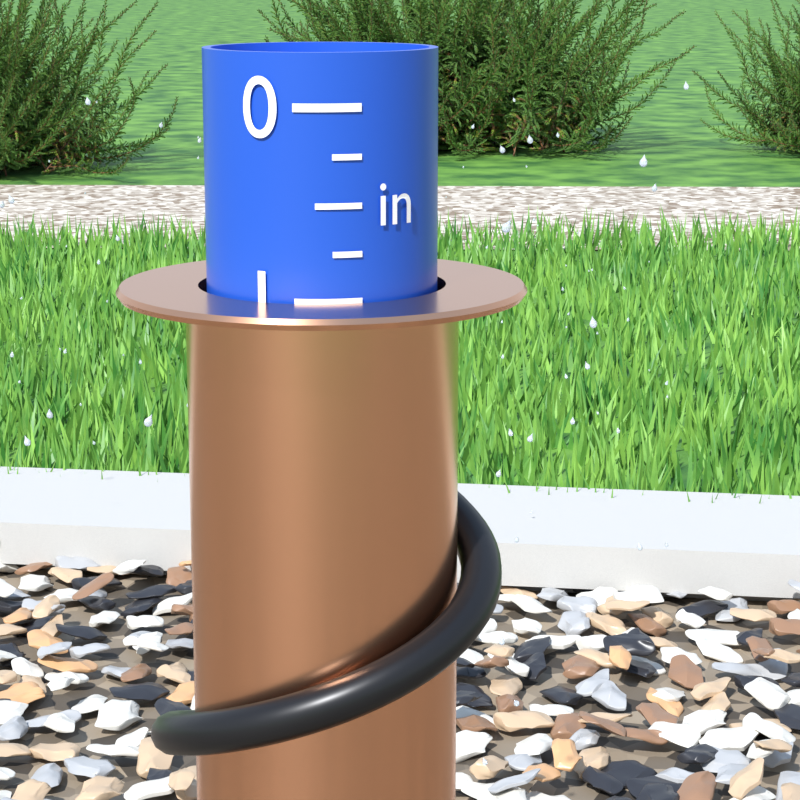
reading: 1.00 in
